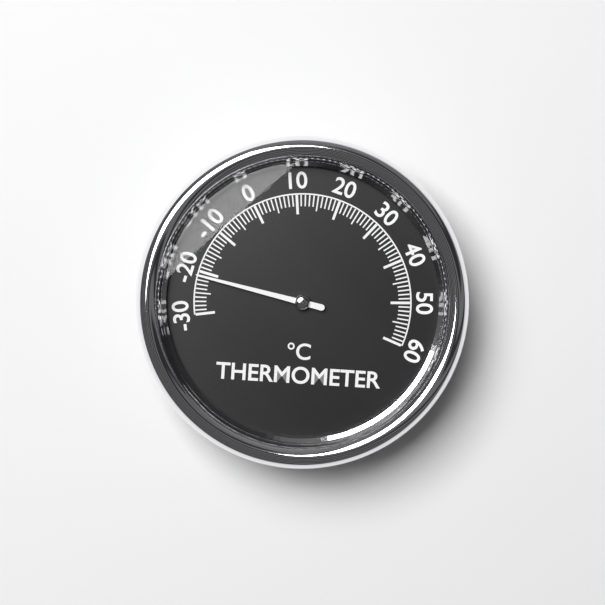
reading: -21 °C
